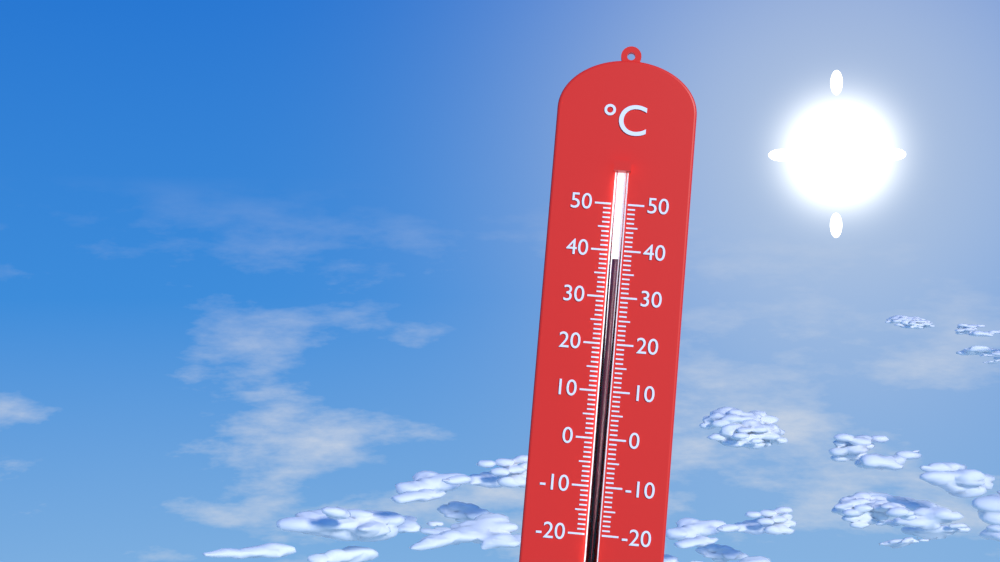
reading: 38 °C
